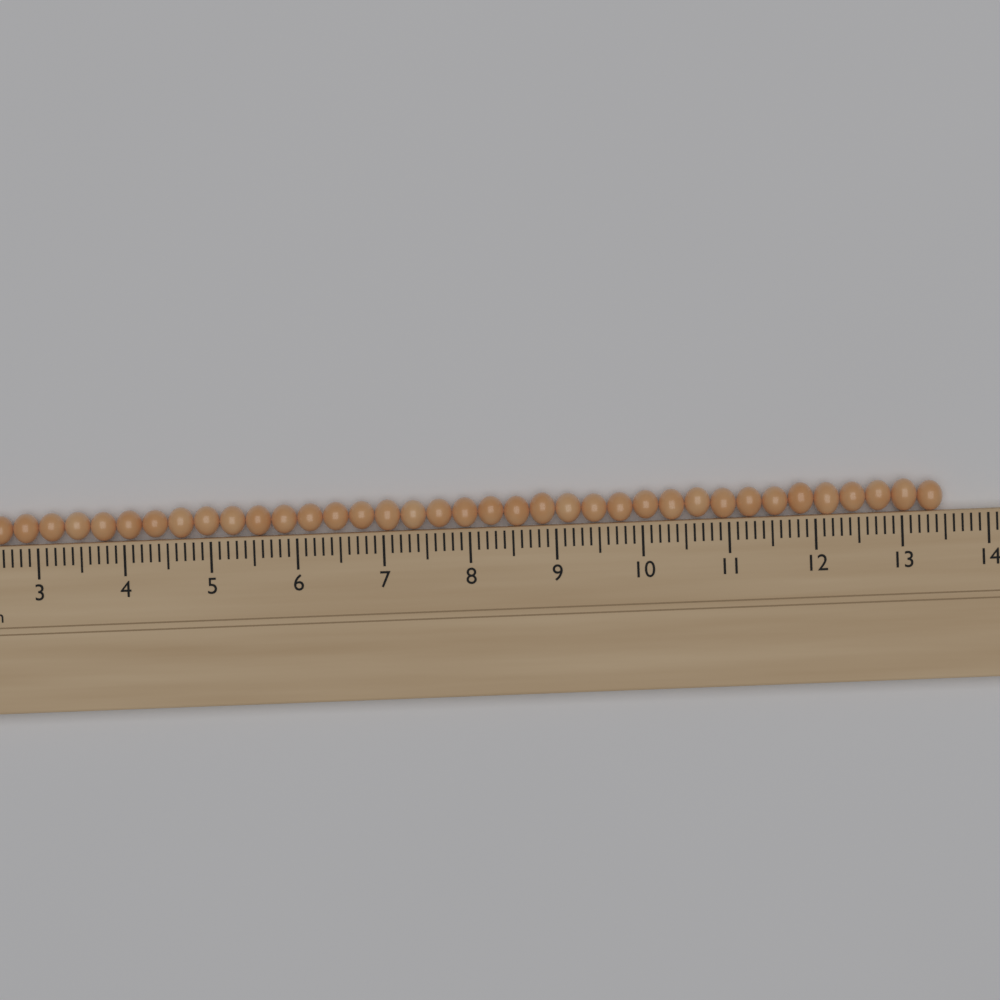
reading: 13.5 cm
